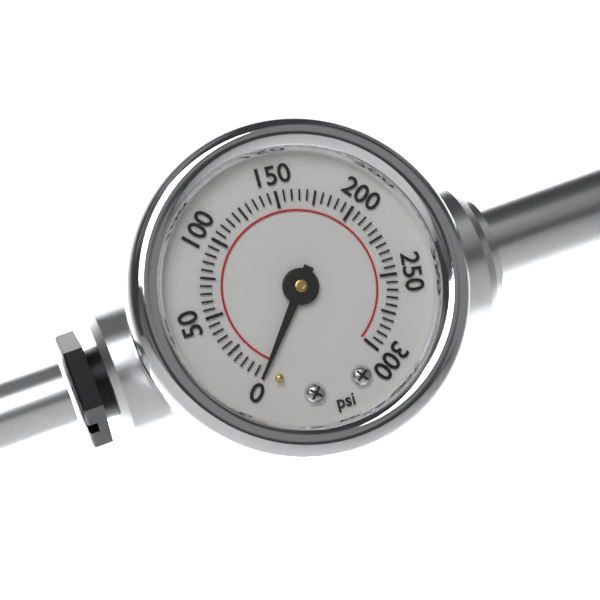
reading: 0 psi
